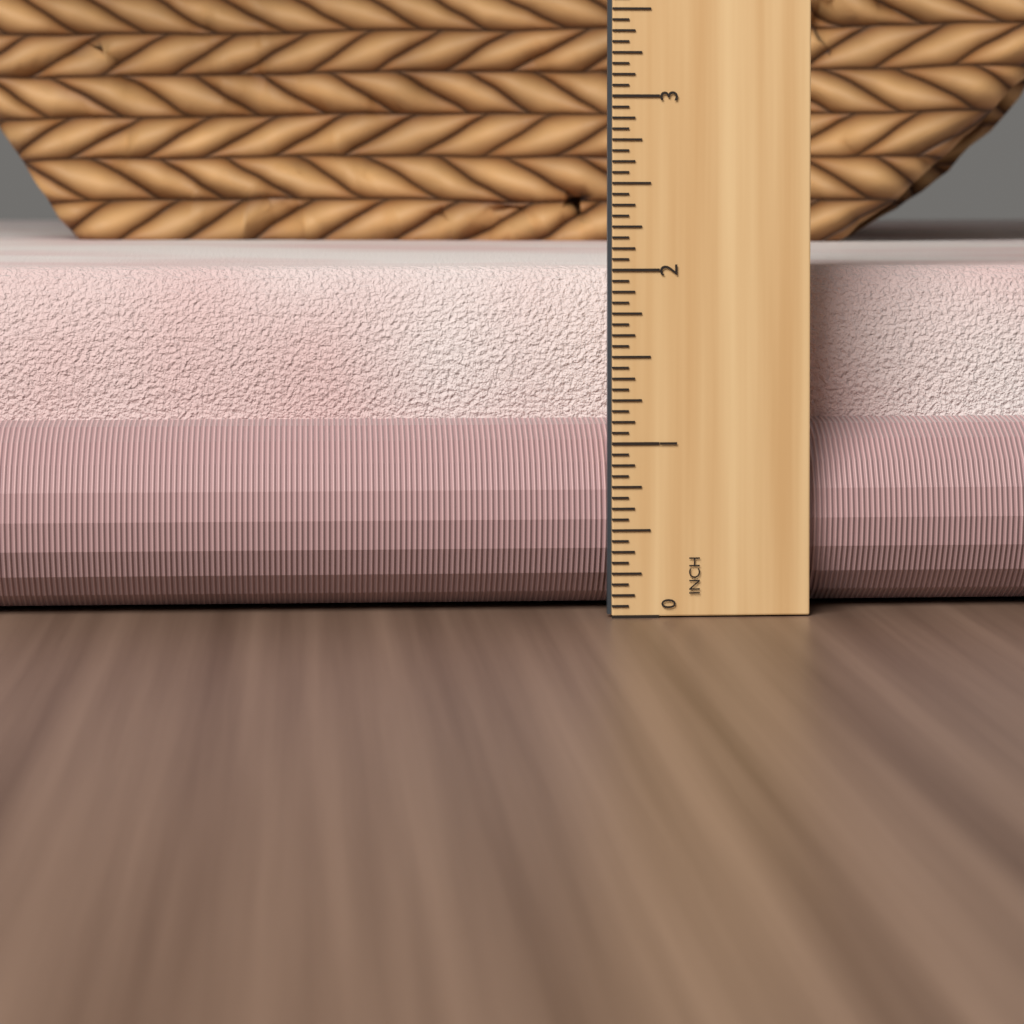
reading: 2.0000 in
